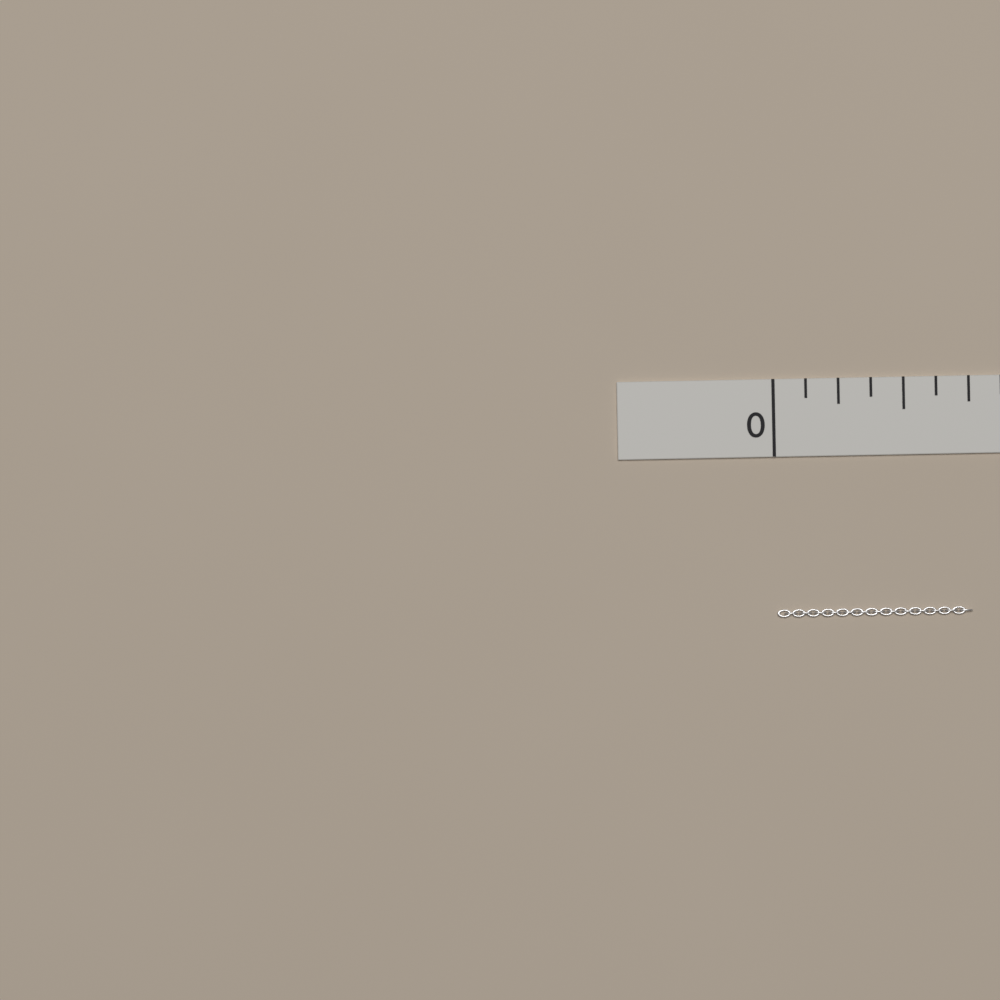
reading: 0.750 in
